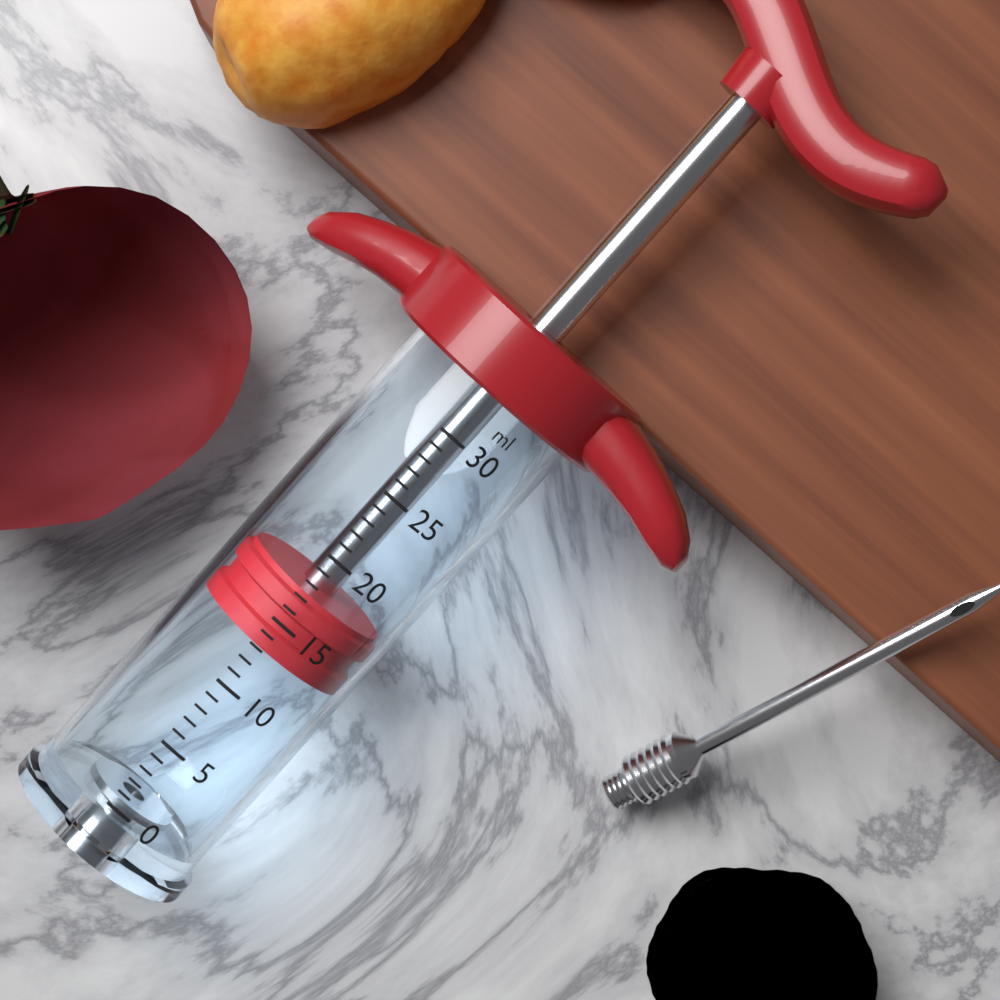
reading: 13 ml
